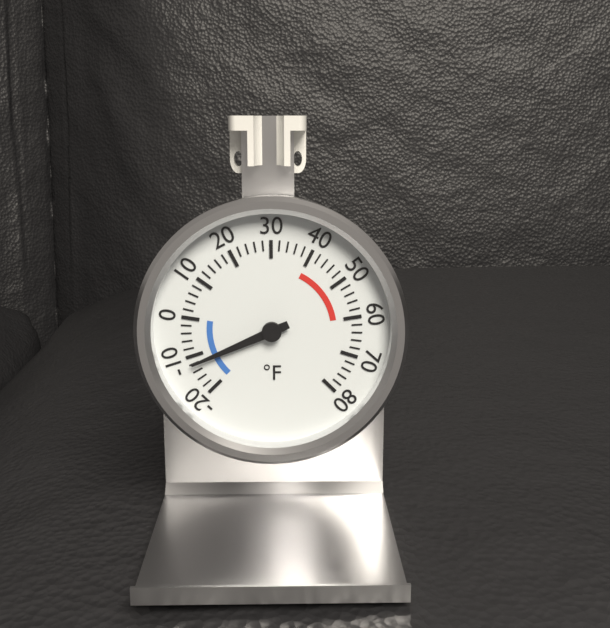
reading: -12 °F
